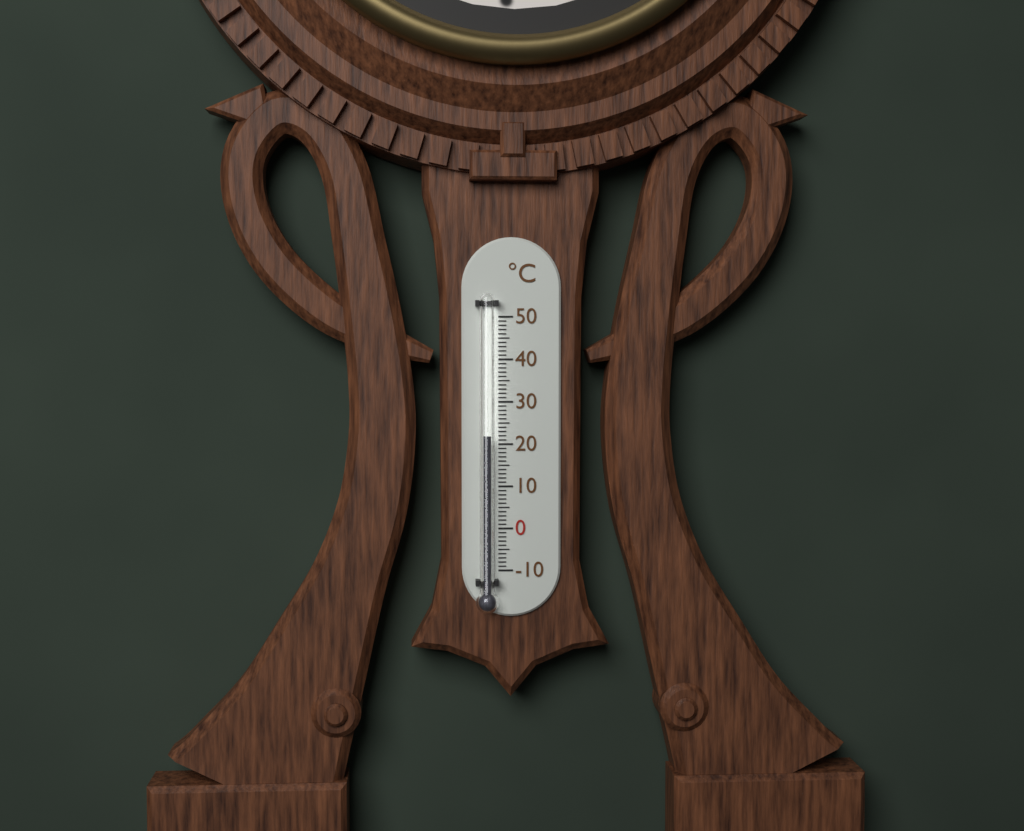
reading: 22 °C
